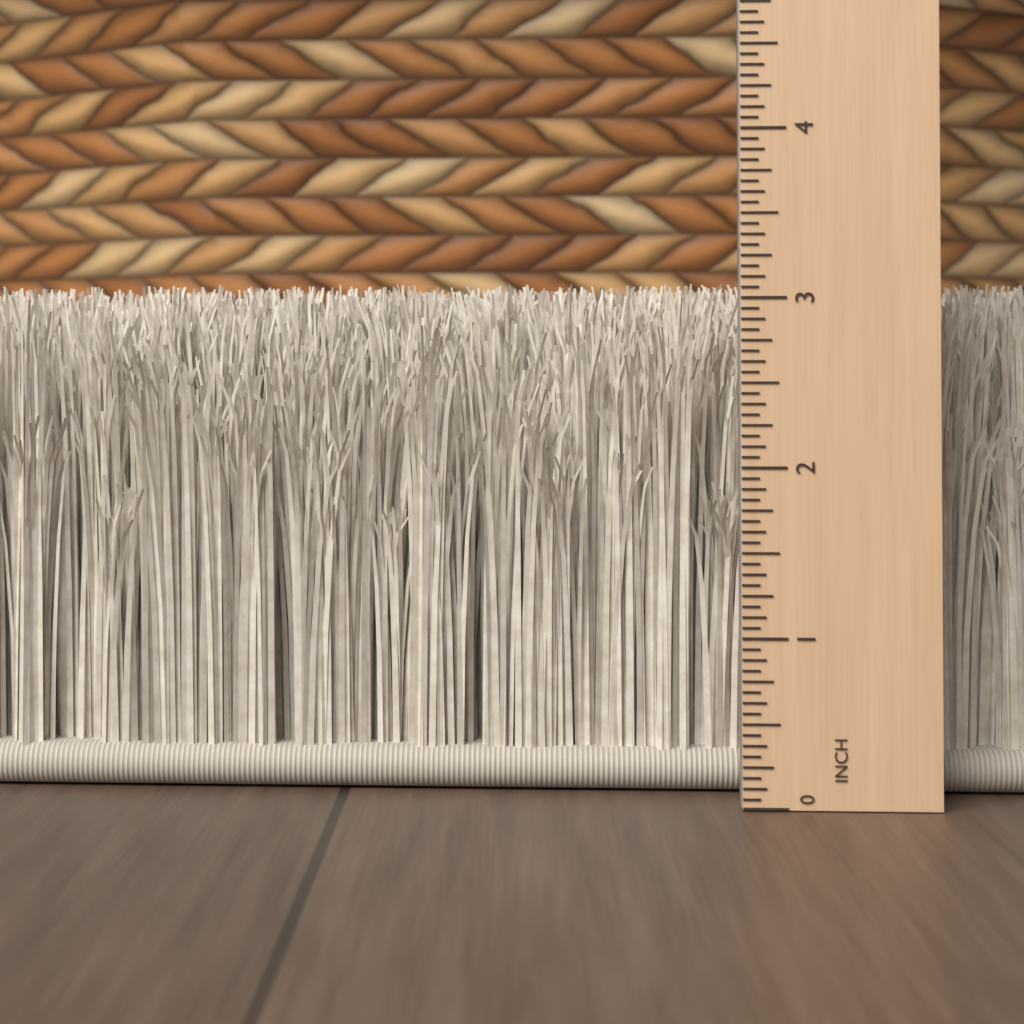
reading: 3.1250 in
